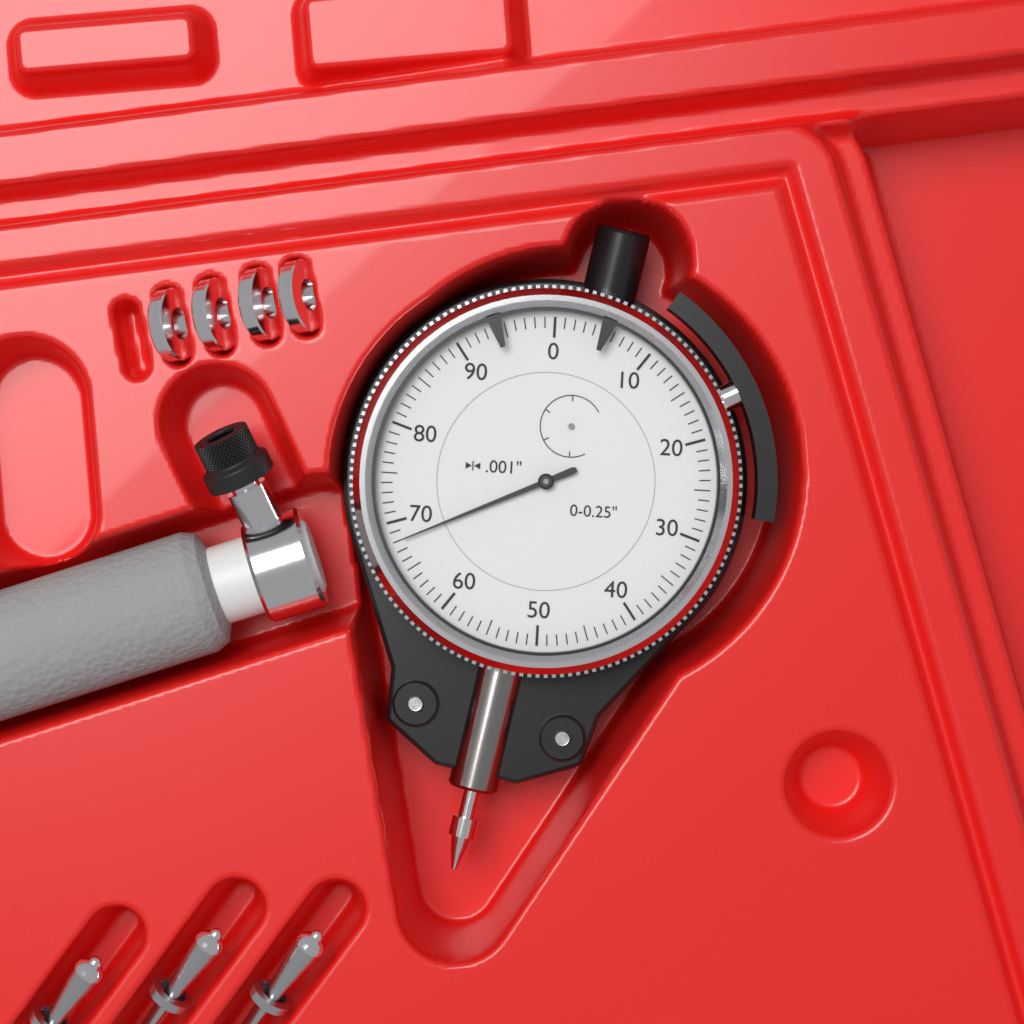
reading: 0.068 in
